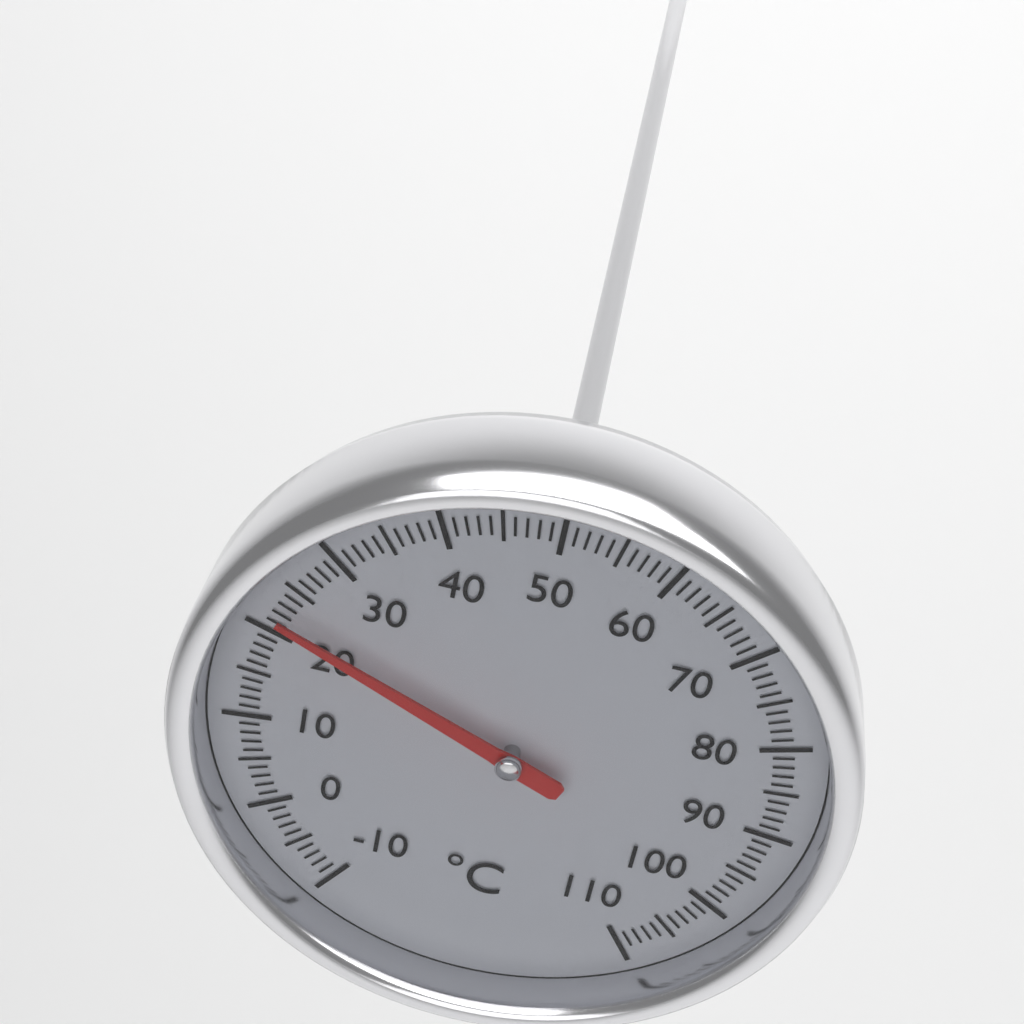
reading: 22 °C
